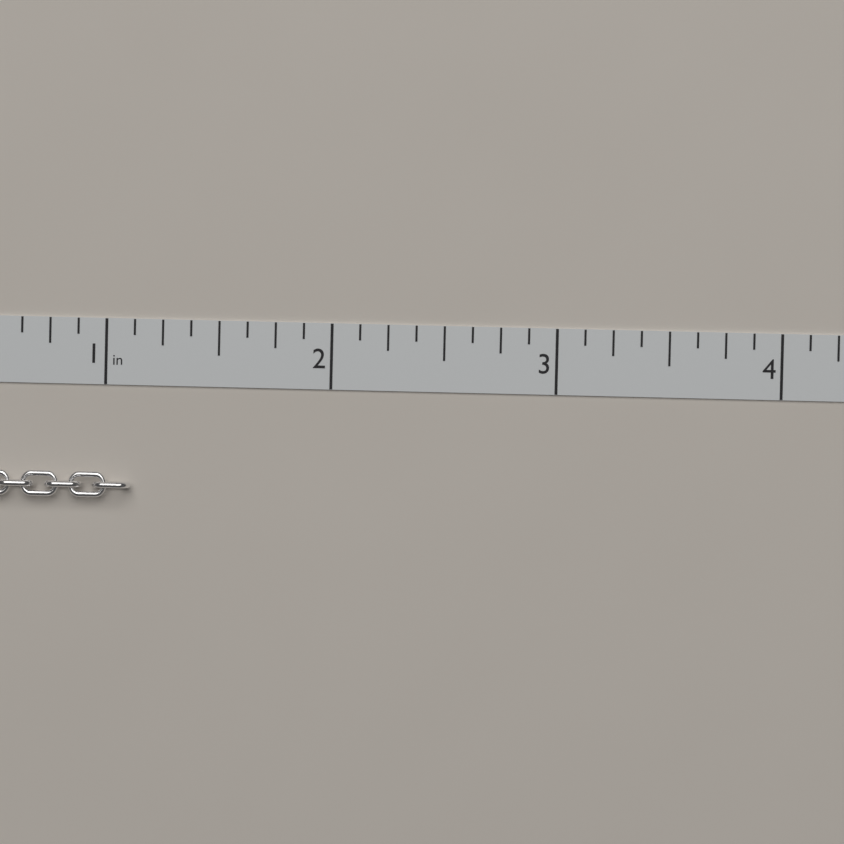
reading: 1.125 in
